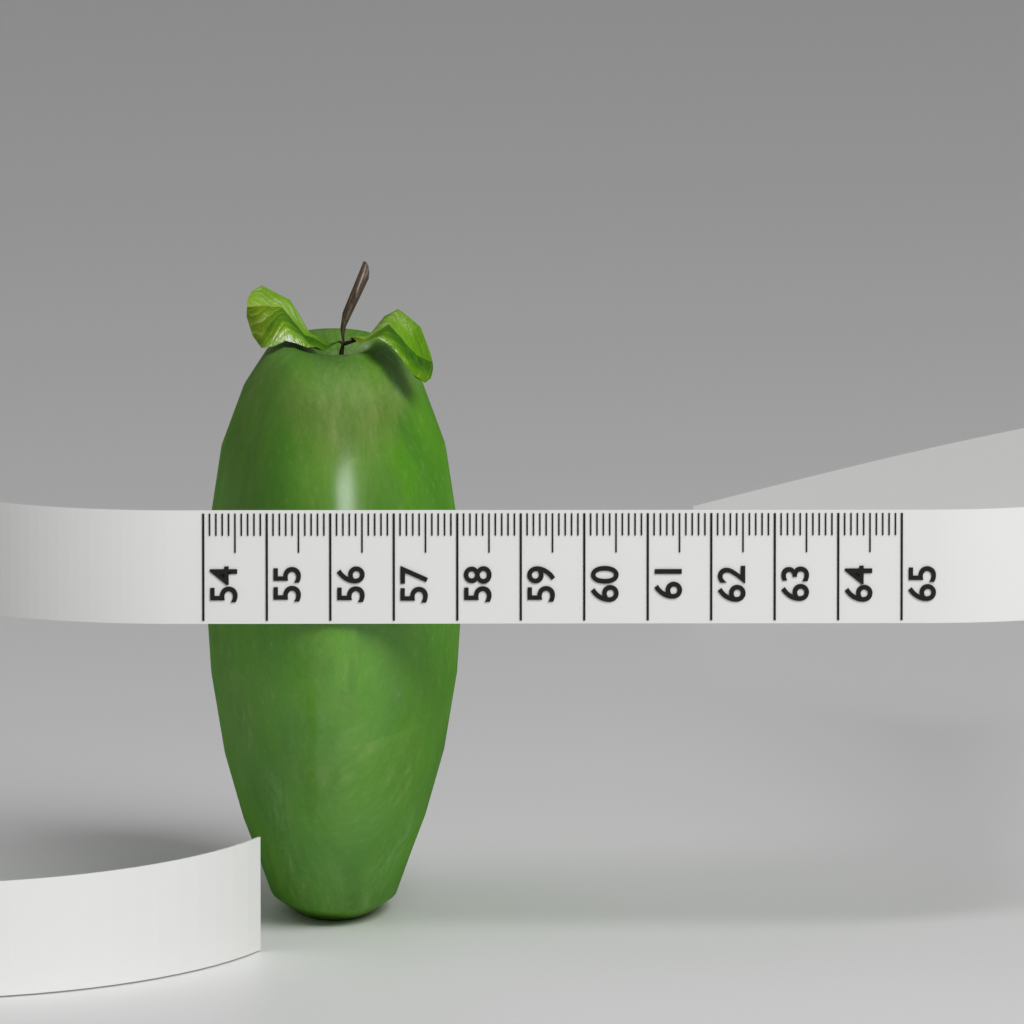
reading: 58.1 (no unit)
